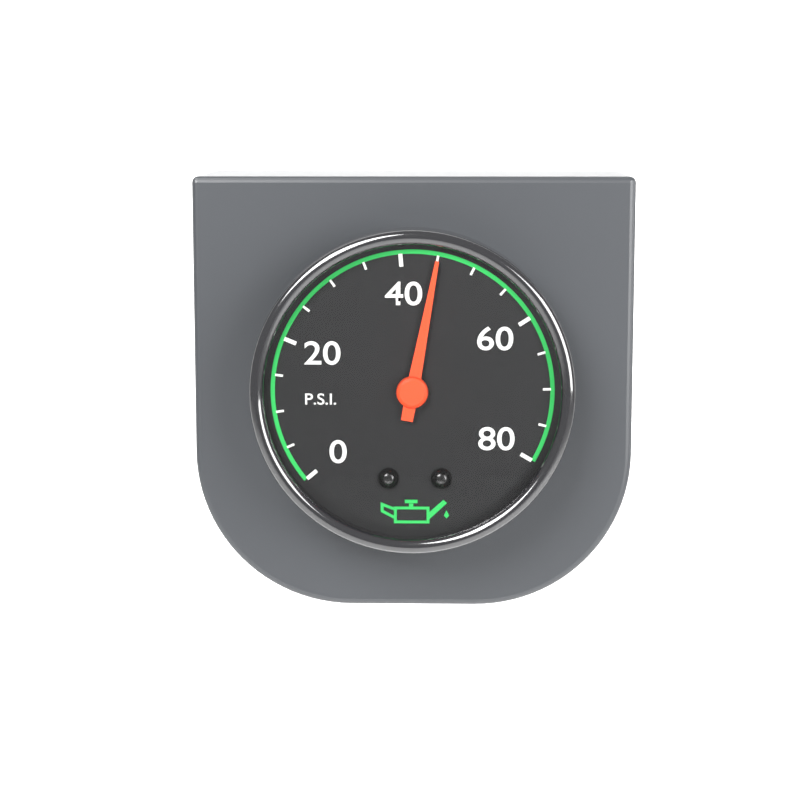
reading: 45 psi
